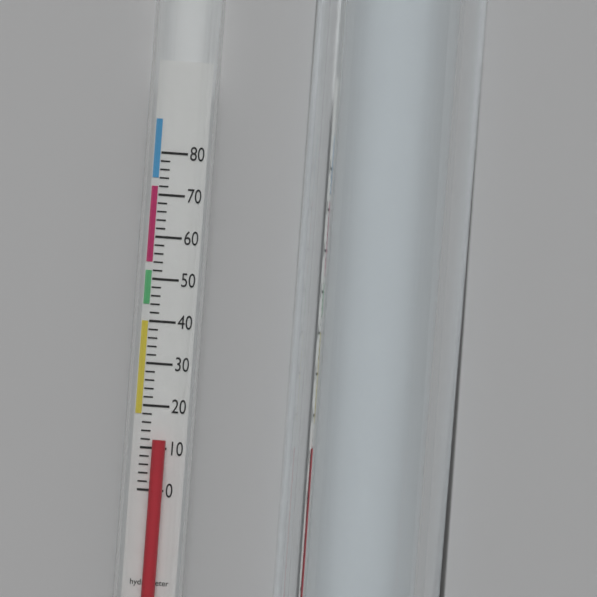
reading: 12 (no unit)
